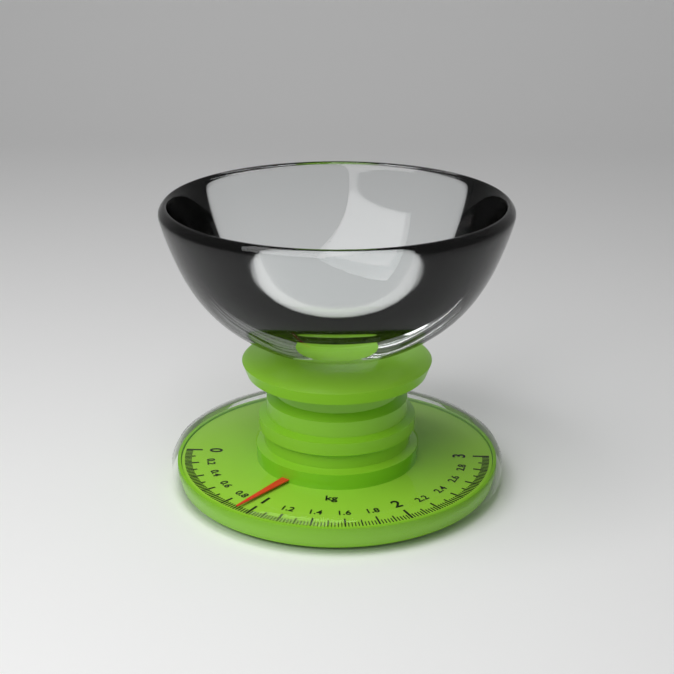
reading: 0.92 kg
